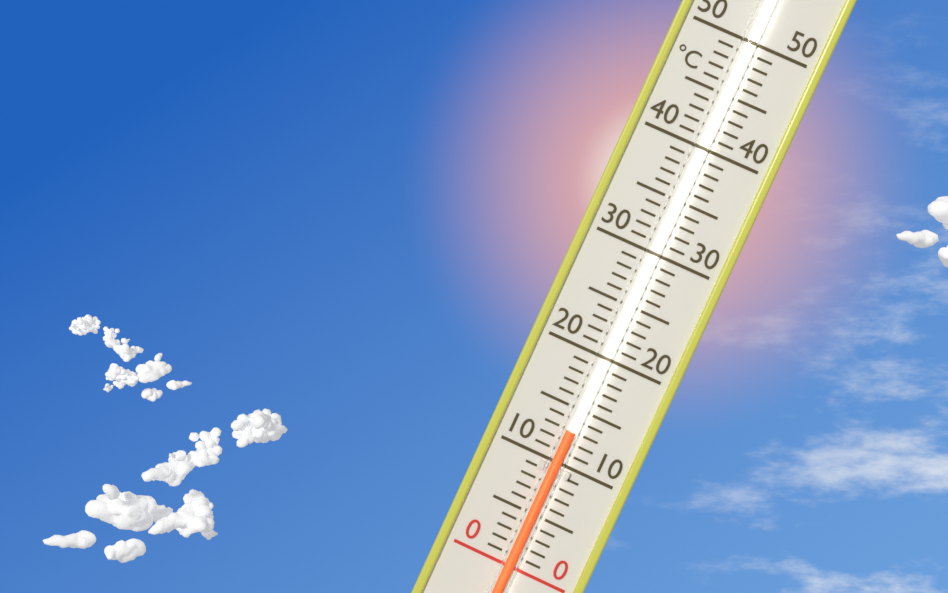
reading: 13 °C
